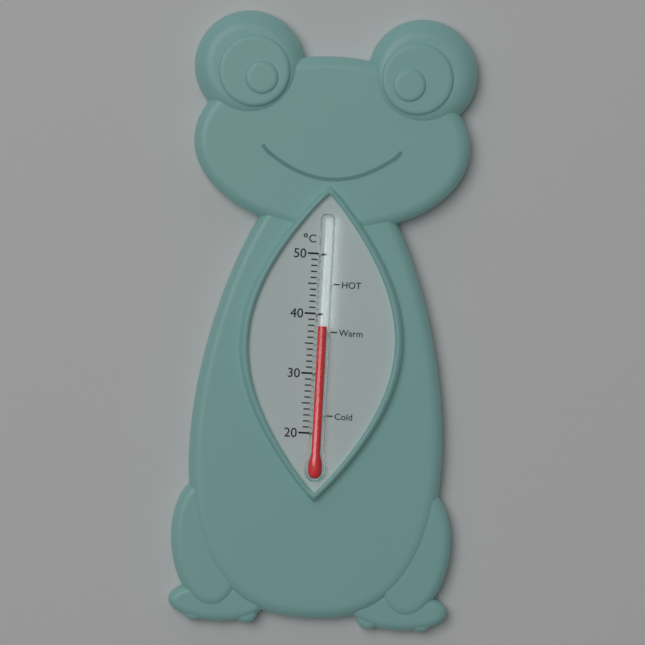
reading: 38 °C
